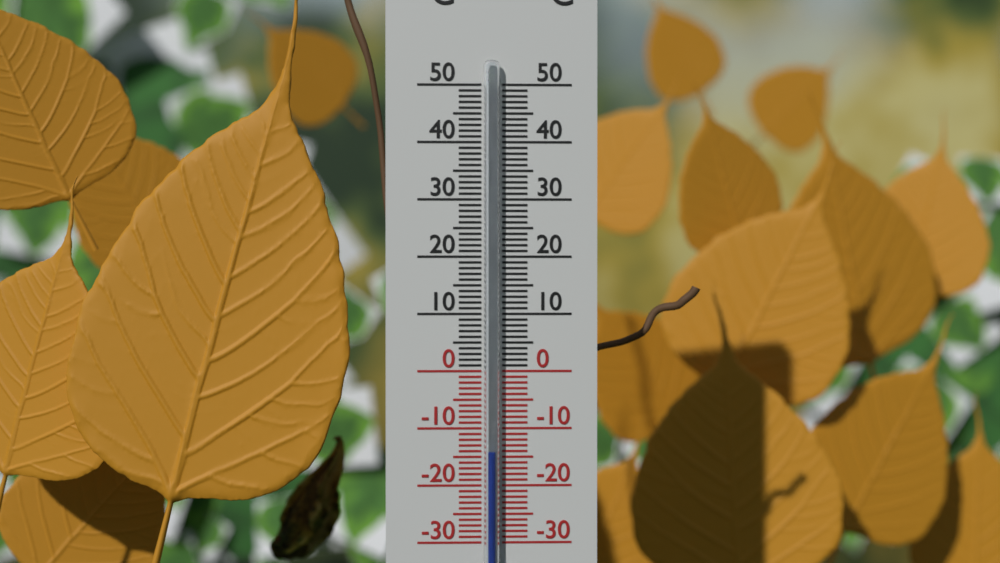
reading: -14 °C
